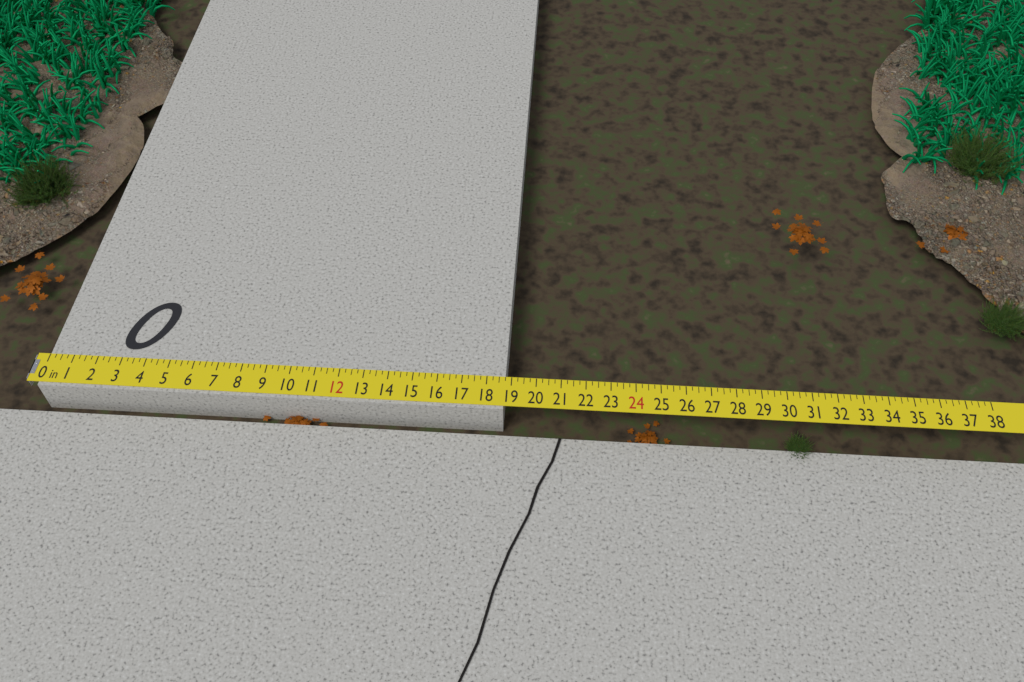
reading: 18.75 in
